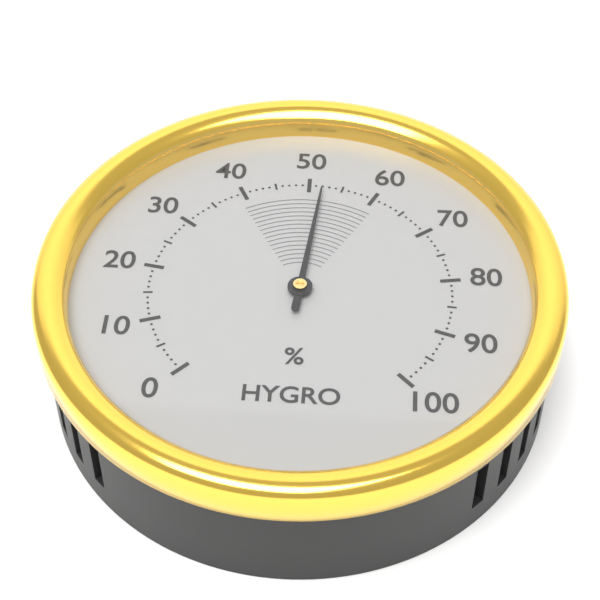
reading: 52 %
